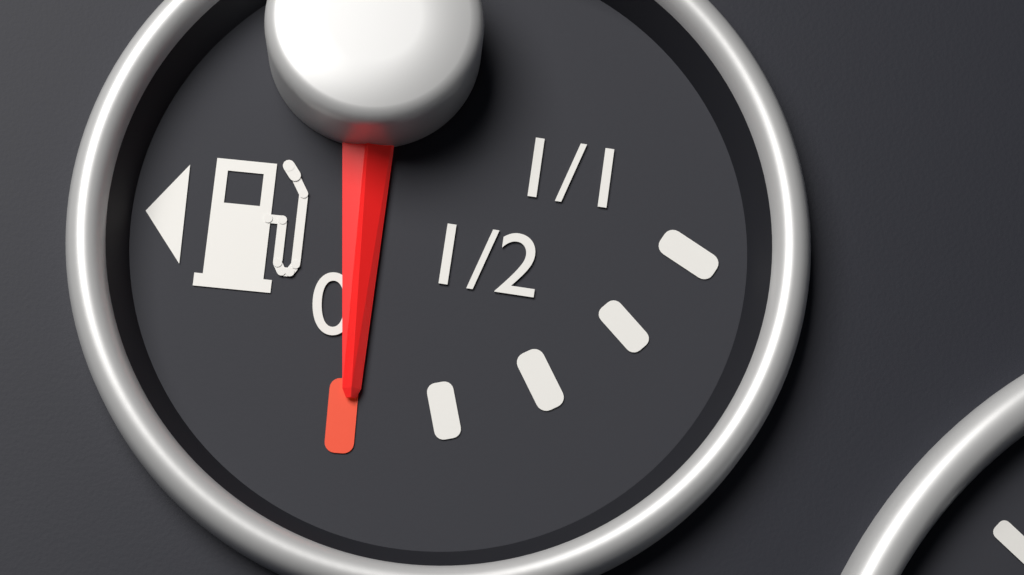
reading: 0.02 (no unit)
